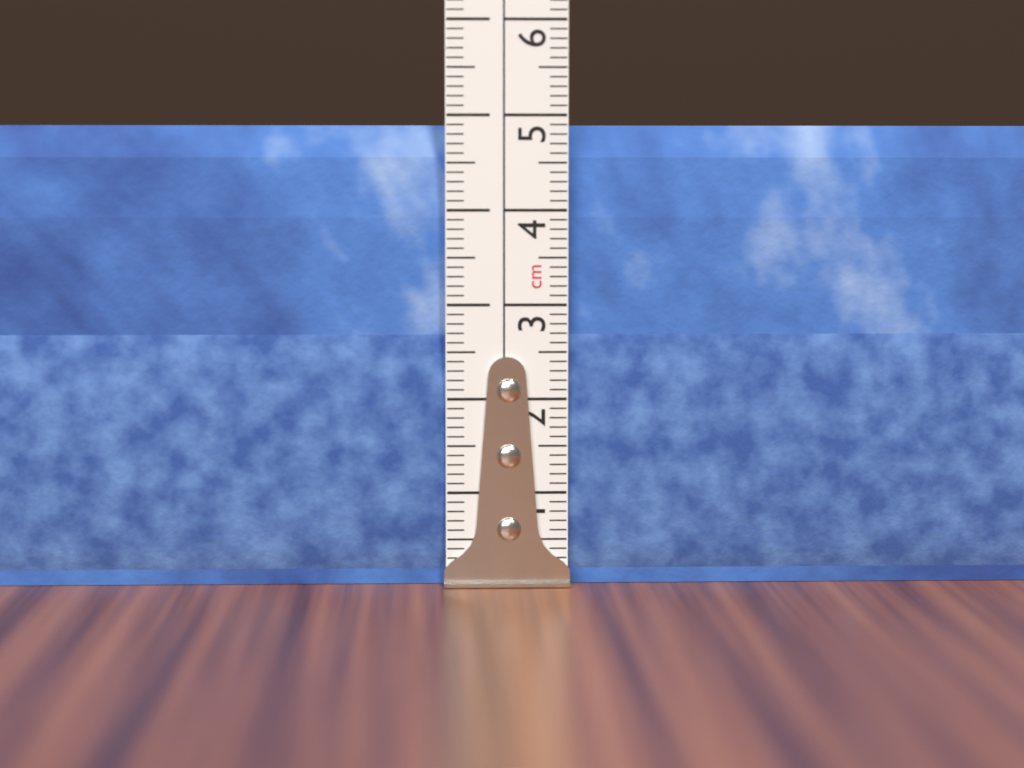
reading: 4.9 cm
